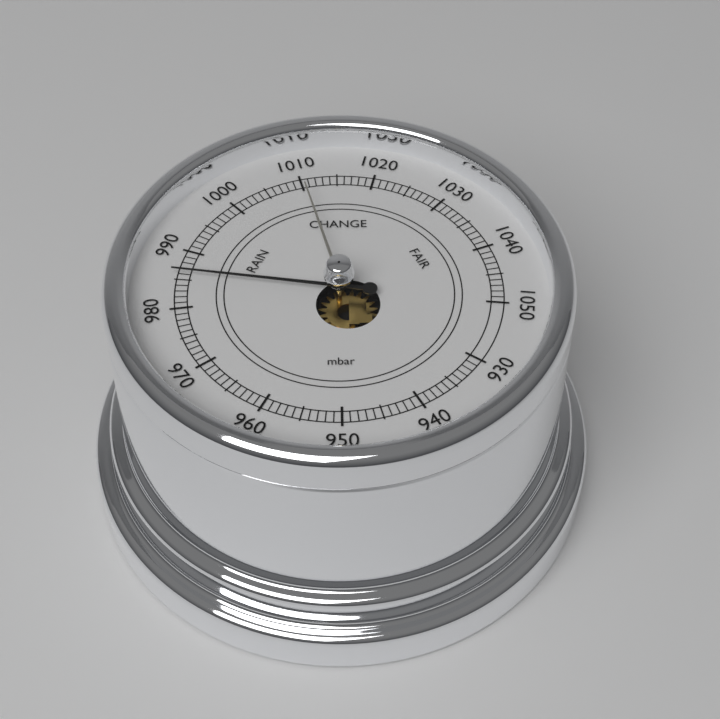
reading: 986 mbar
